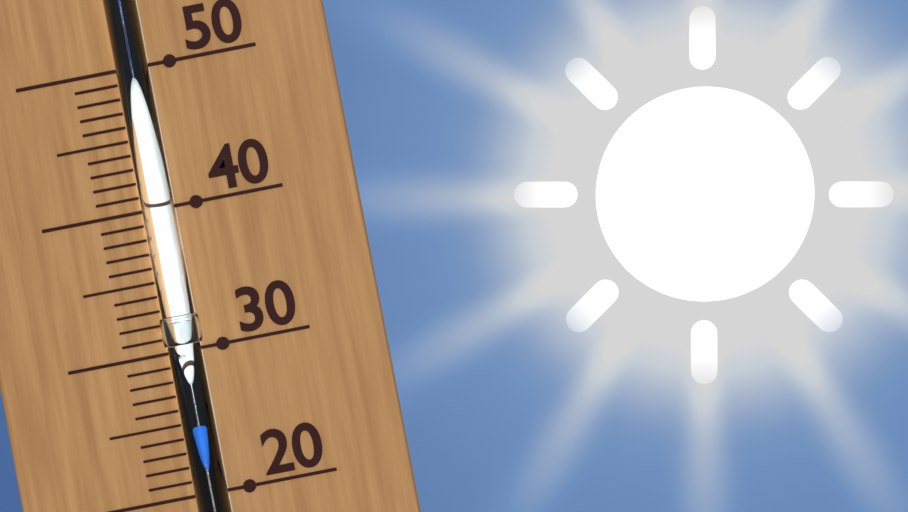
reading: 25 (no unit)
